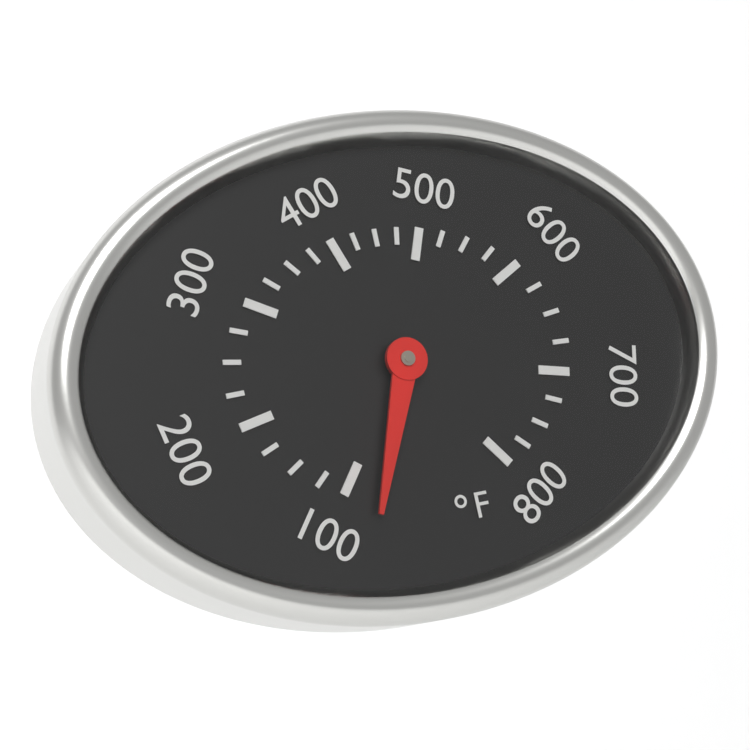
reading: 65 °F
